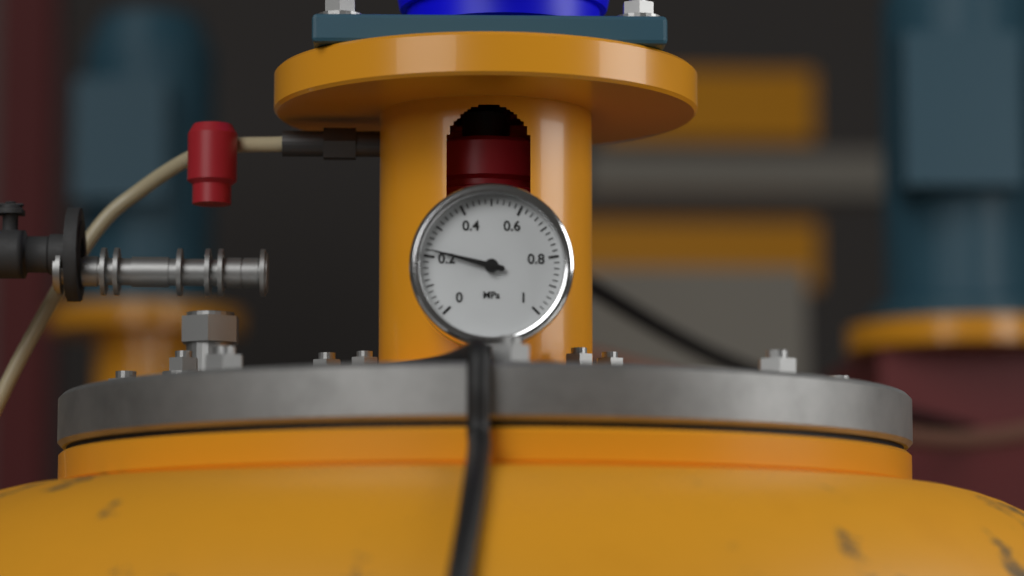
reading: 0.22 MPa
